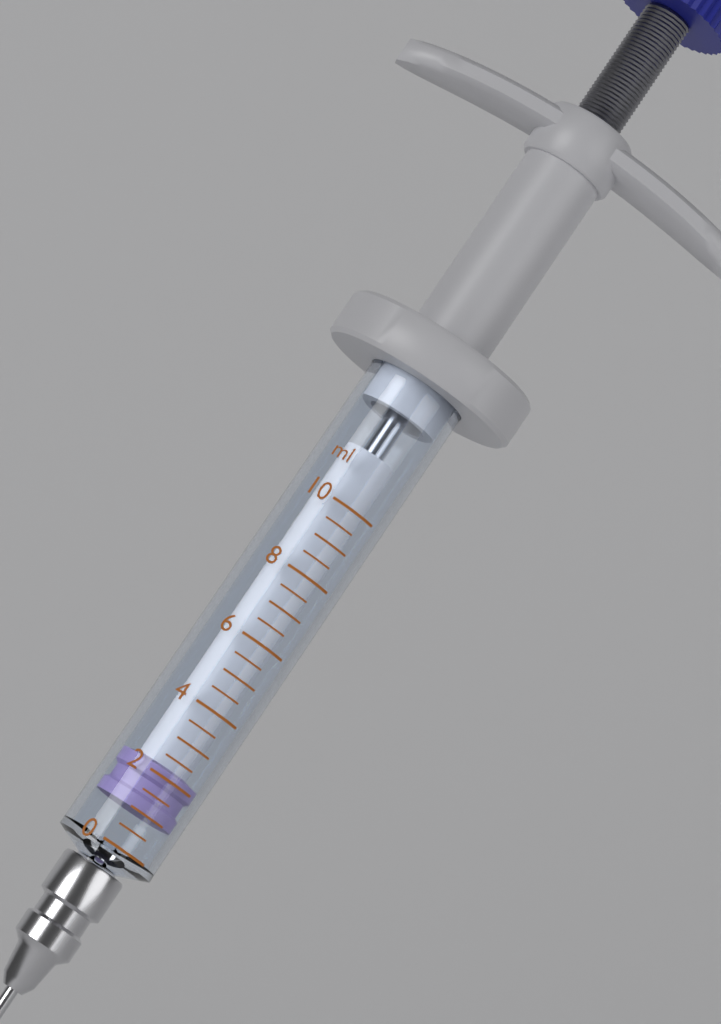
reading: 1.0 ml
